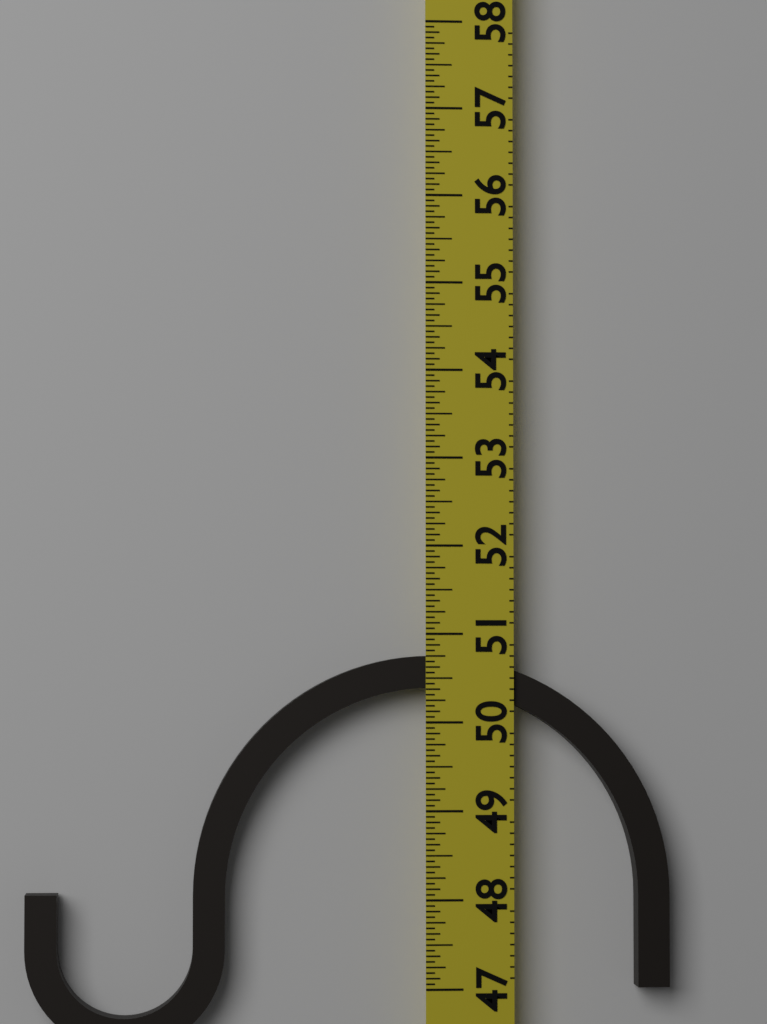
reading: 50.7500 (no unit)
